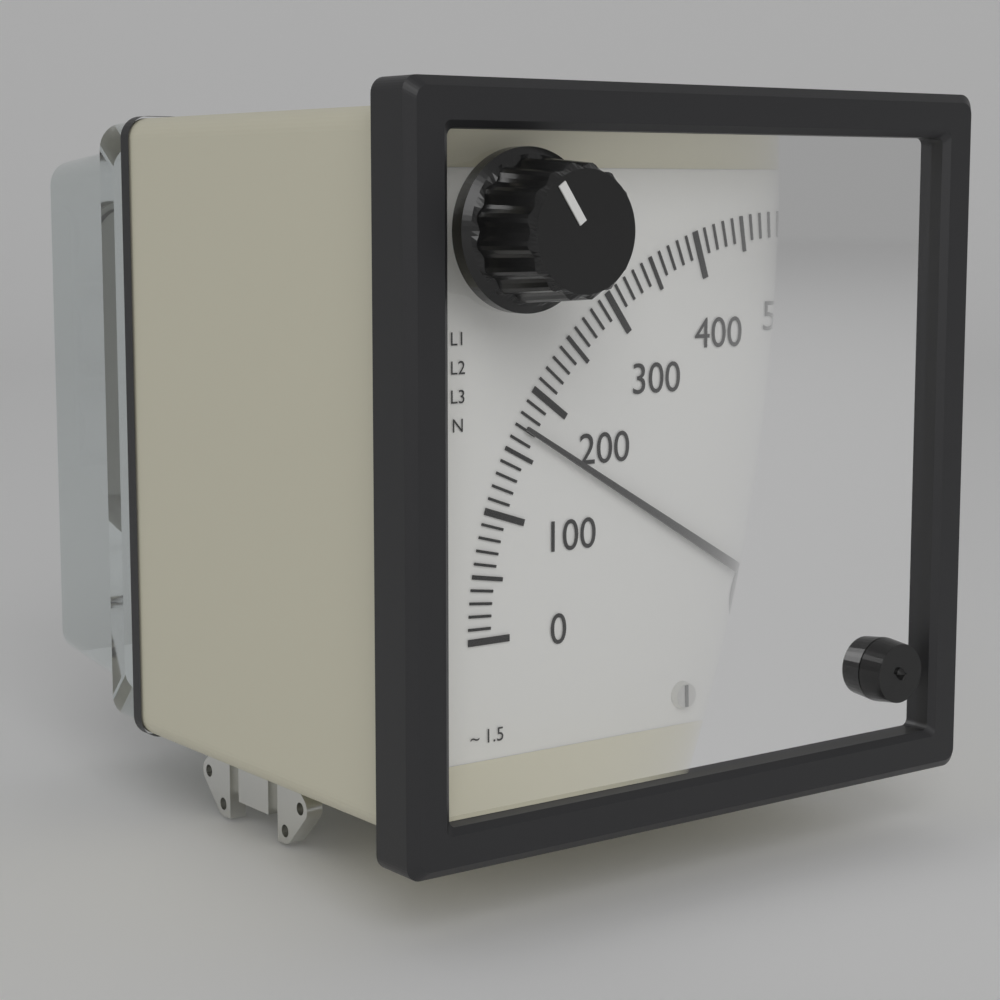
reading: 170 V
